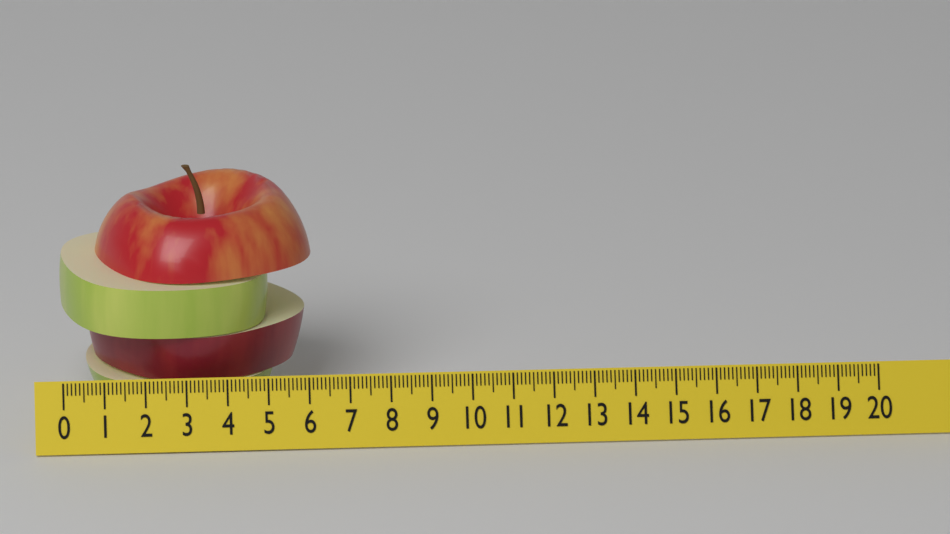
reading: 6.2 (no unit)
